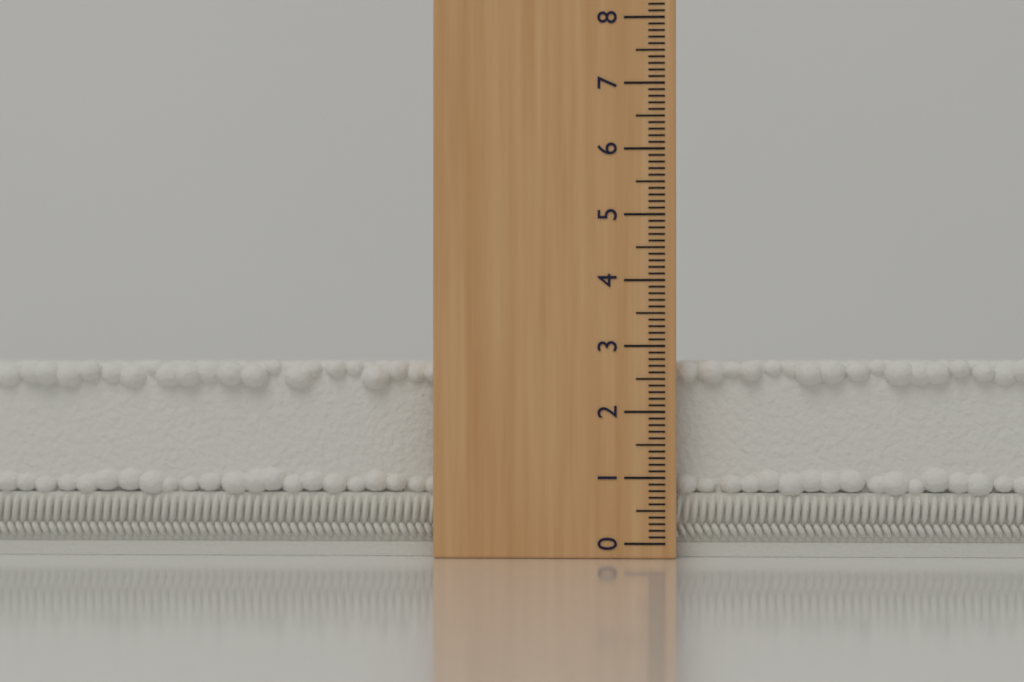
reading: 2.8 (no unit)
